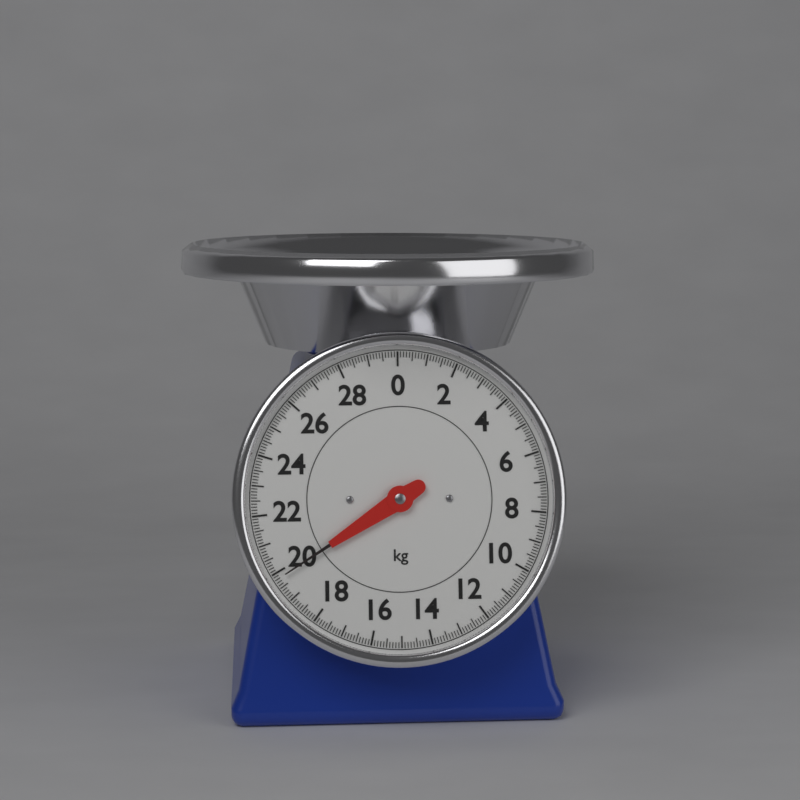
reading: 19.8 kg
